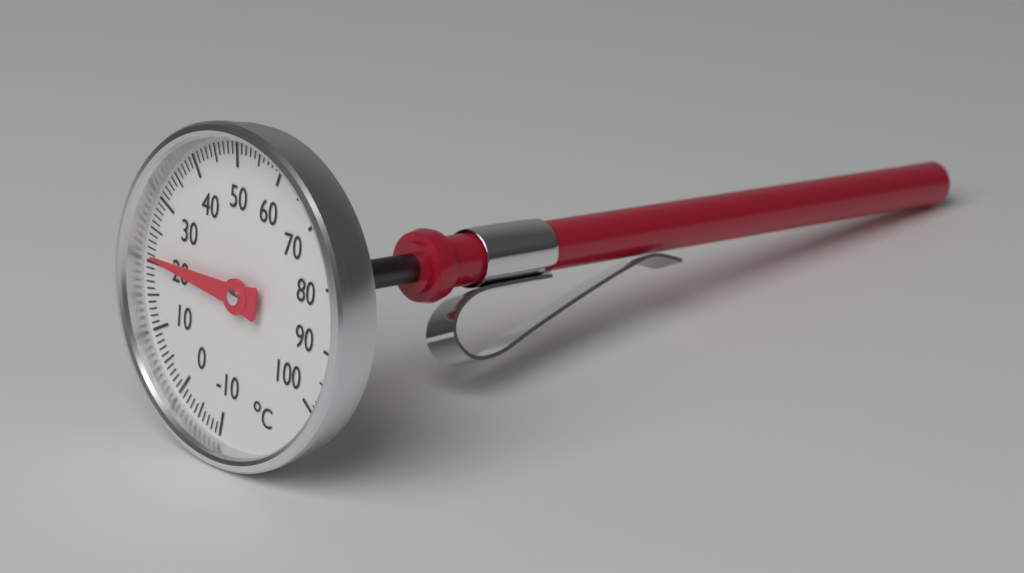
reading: 21 °C
